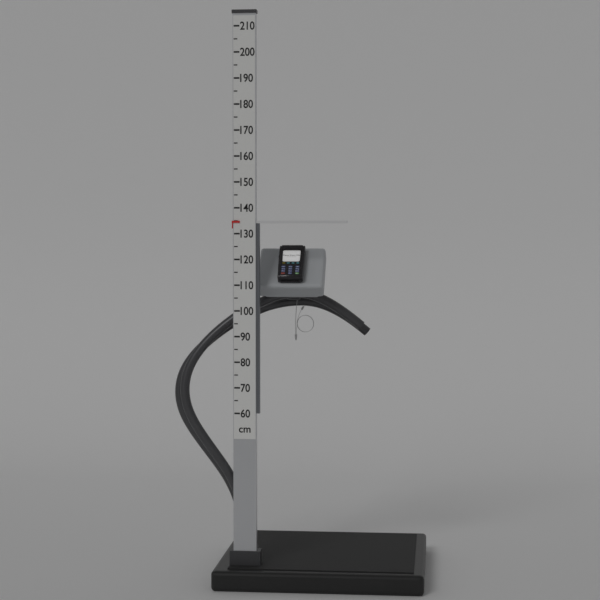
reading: 135 cm
